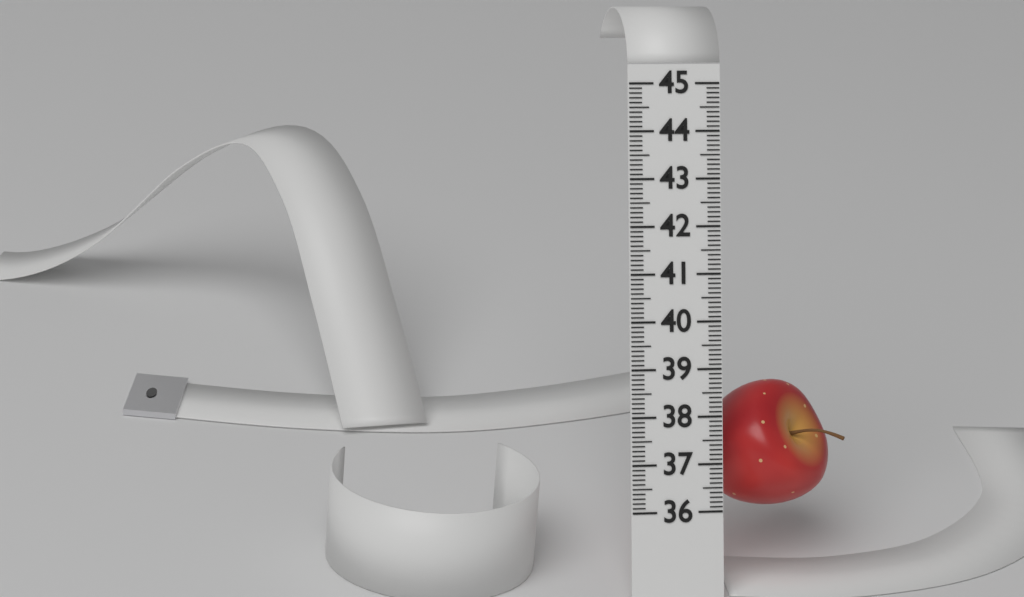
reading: 38.7 (no unit)
